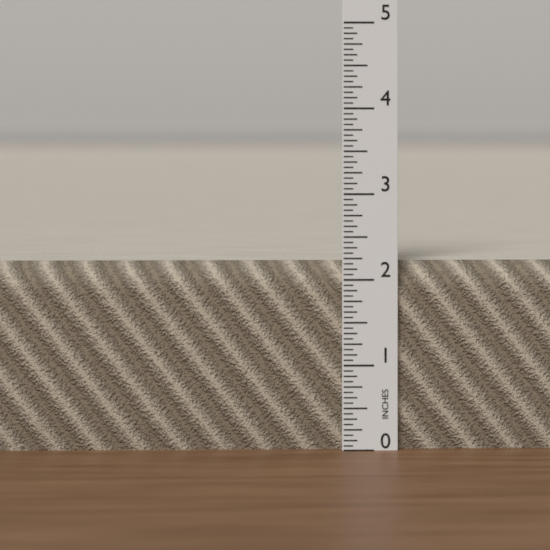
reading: 2.1875 in
